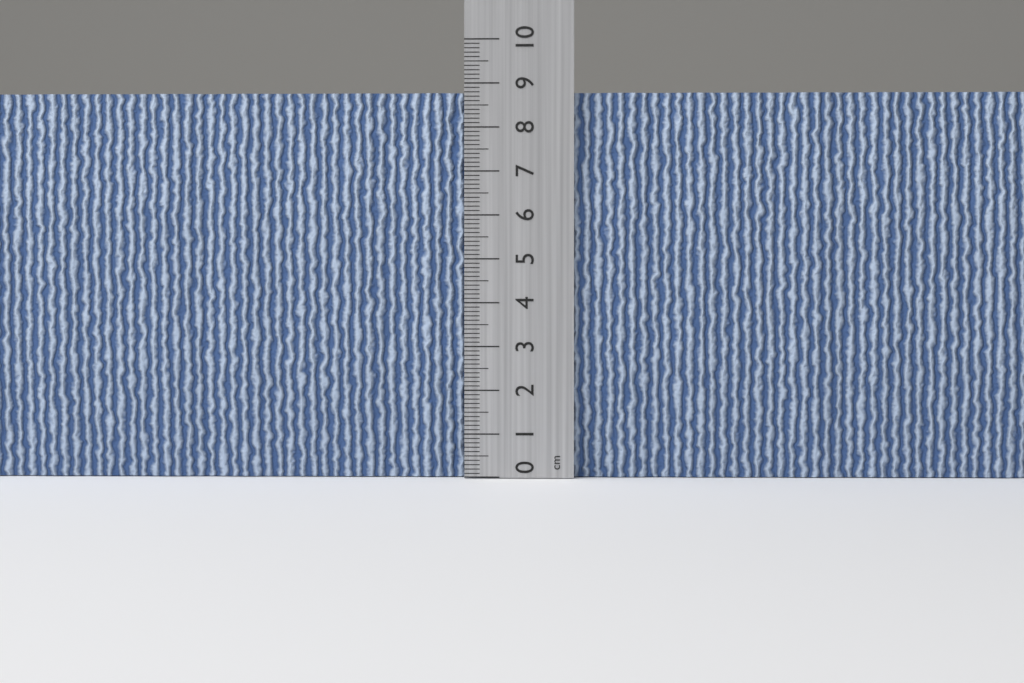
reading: 8.8 cm
